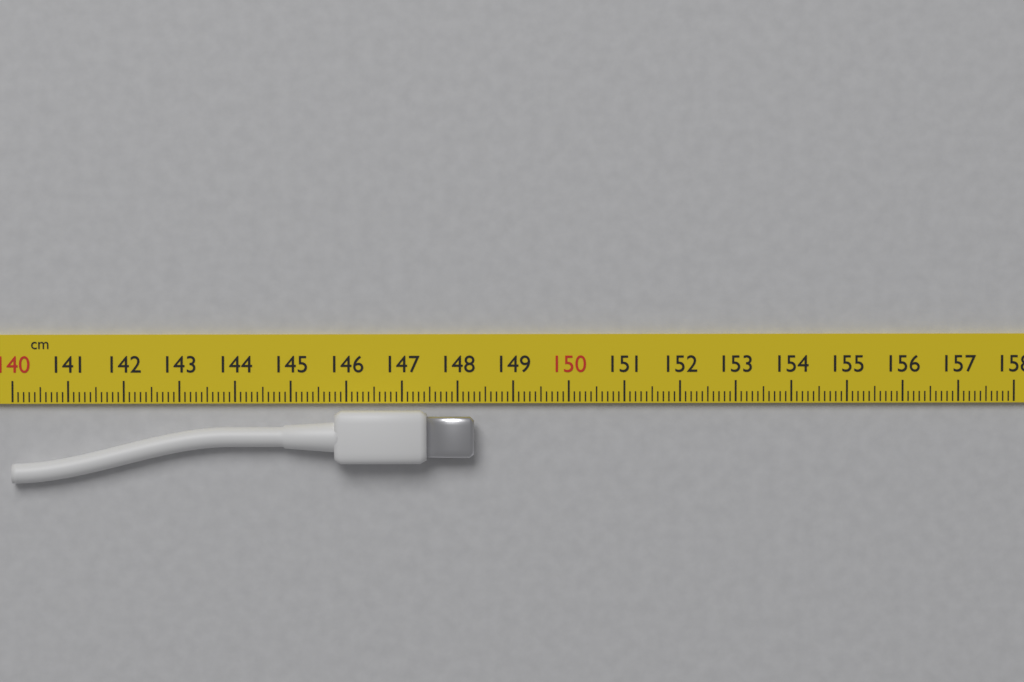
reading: 148.3 cm
